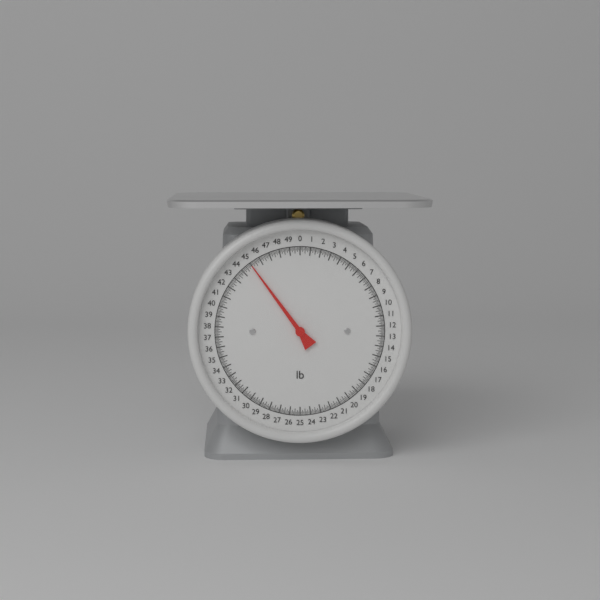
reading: 45.000 lb
